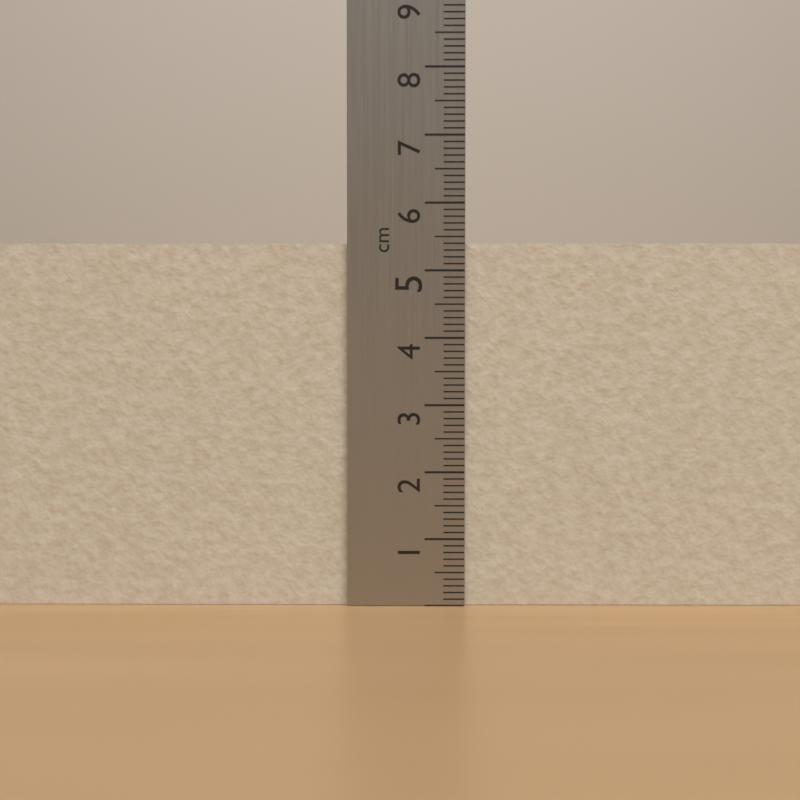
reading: 5.4 cm
